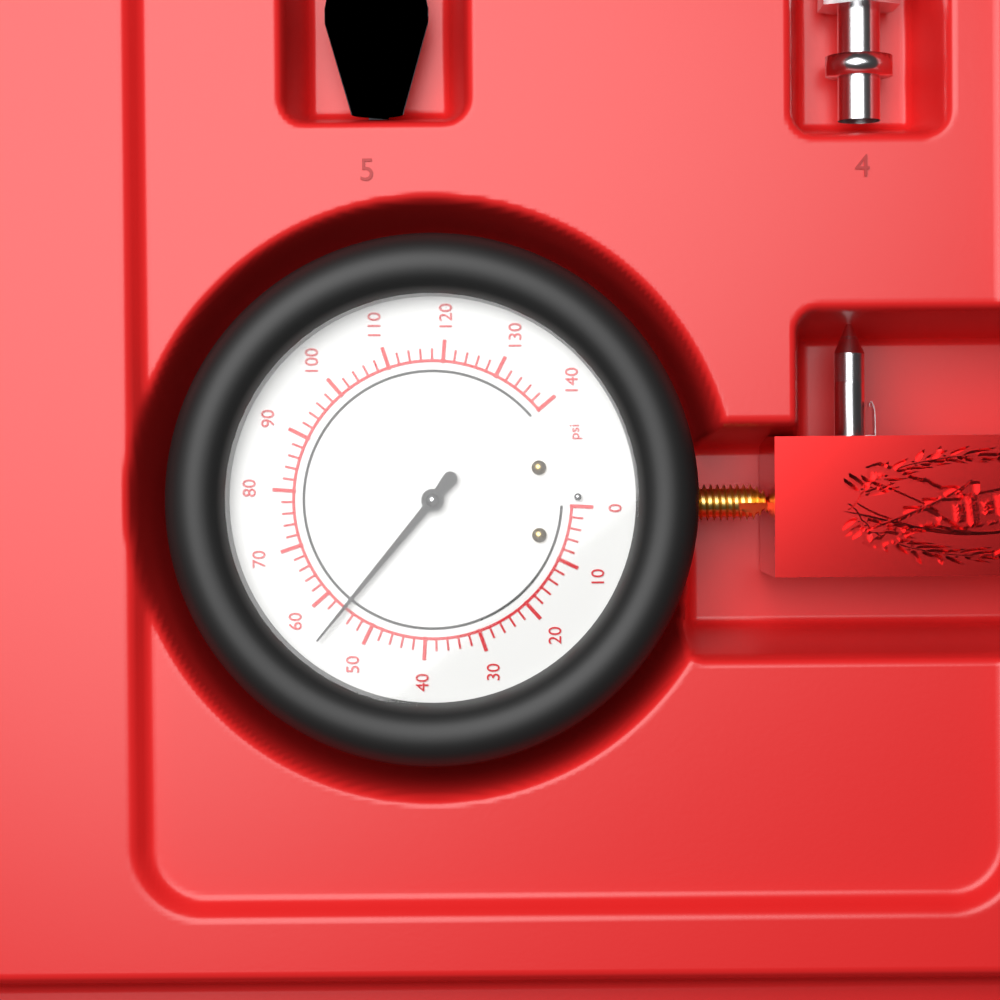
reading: 56 psi
